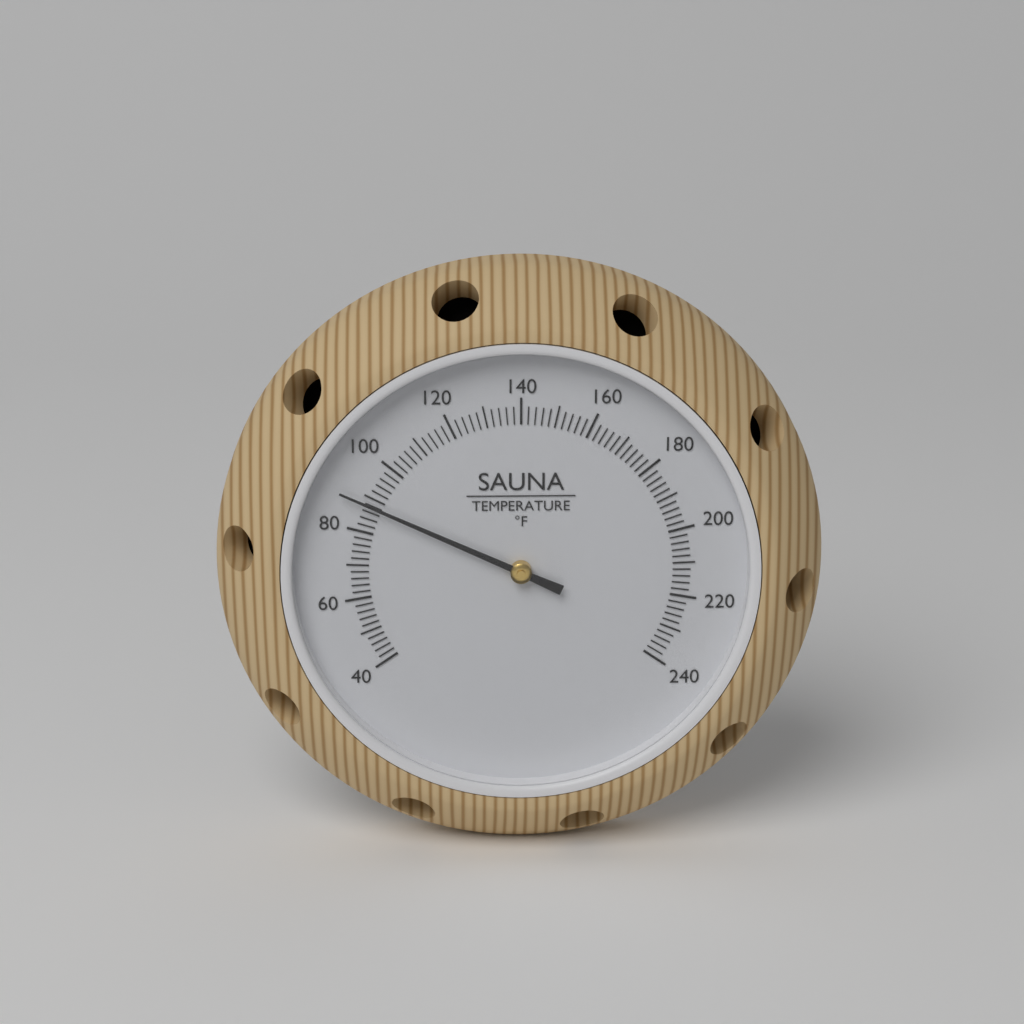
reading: 88 °F
